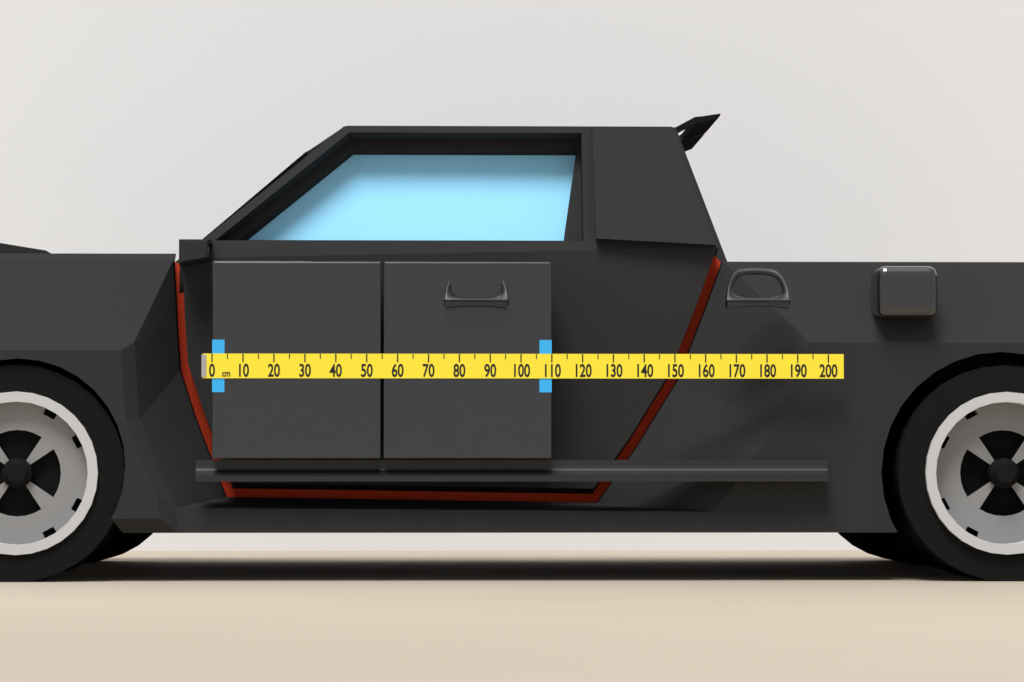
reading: 110 cm
